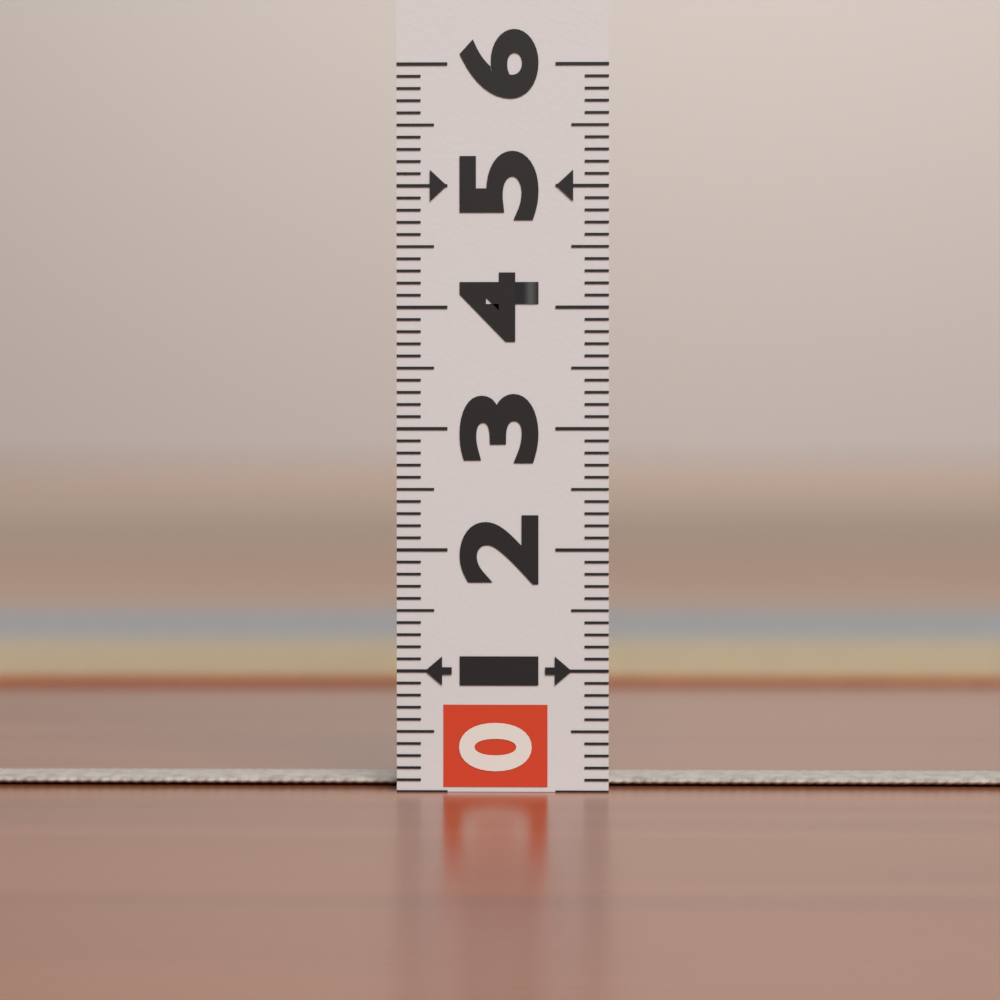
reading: 0.1 (no unit)
